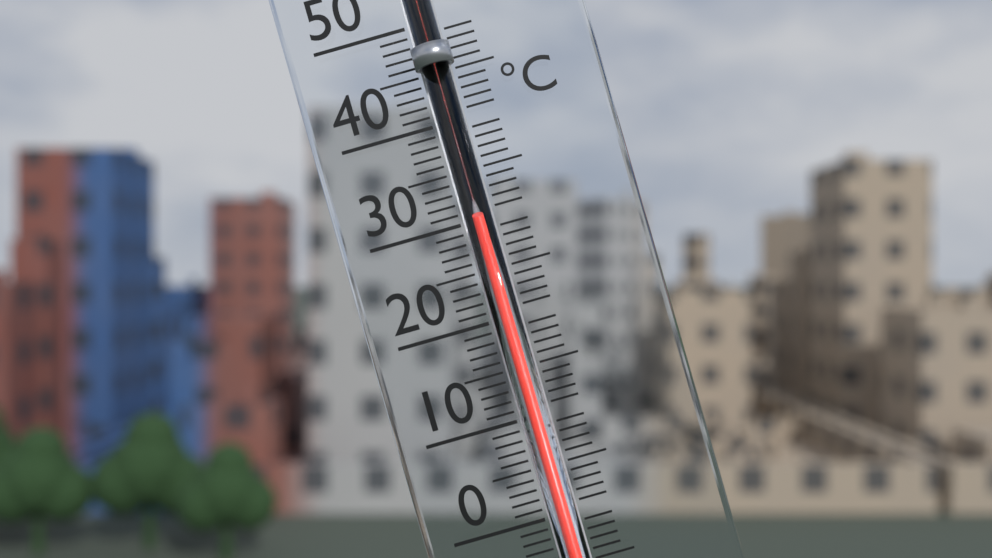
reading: 30 °C
